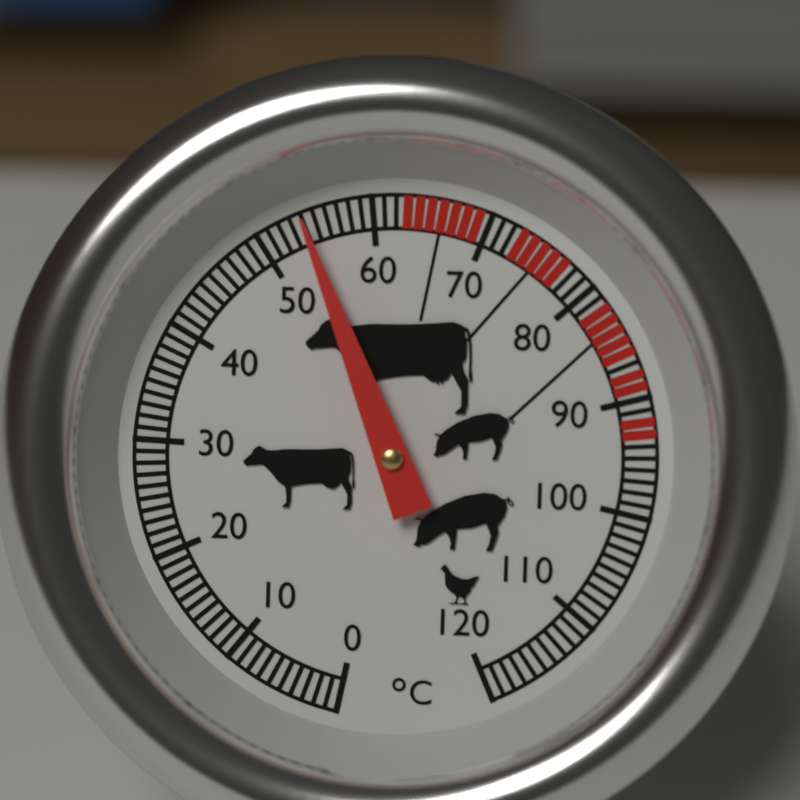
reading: 54 °C
